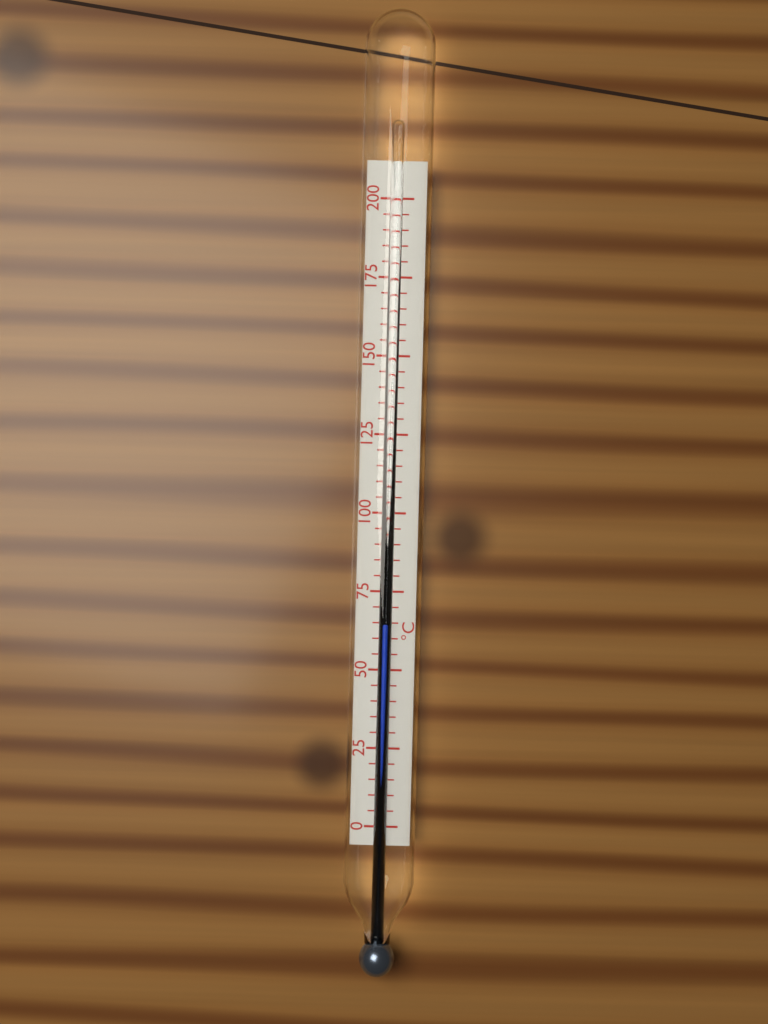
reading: 65 °C
